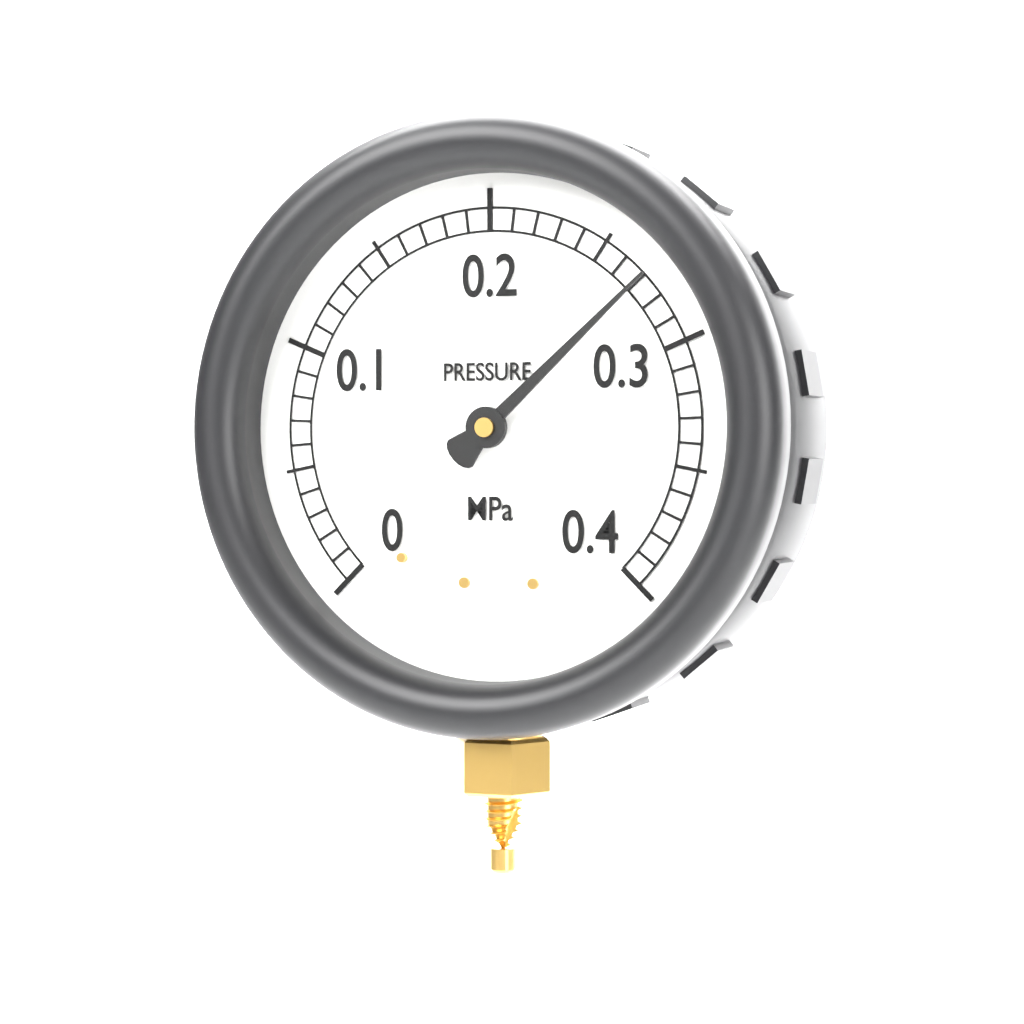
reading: 0.27 MPa
